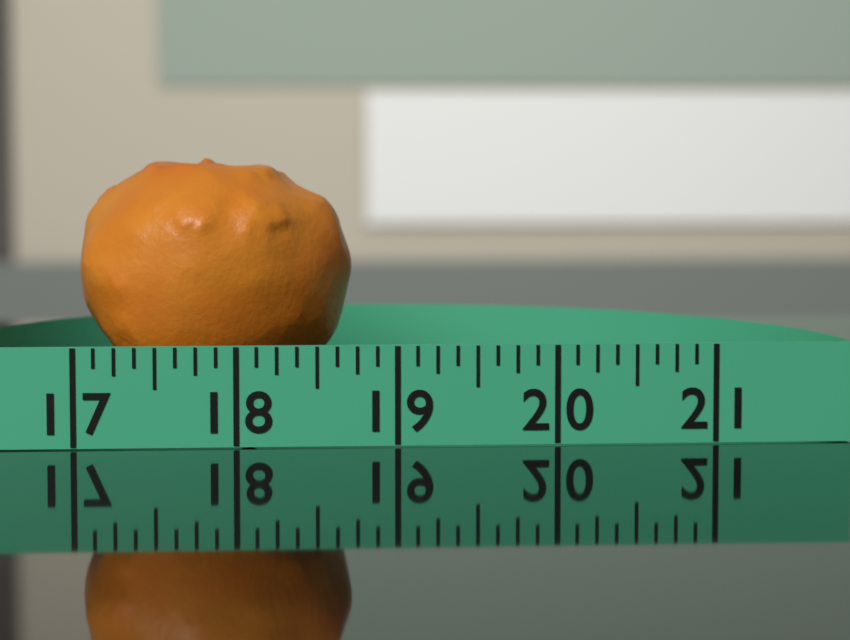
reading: 18.750 (no unit)
